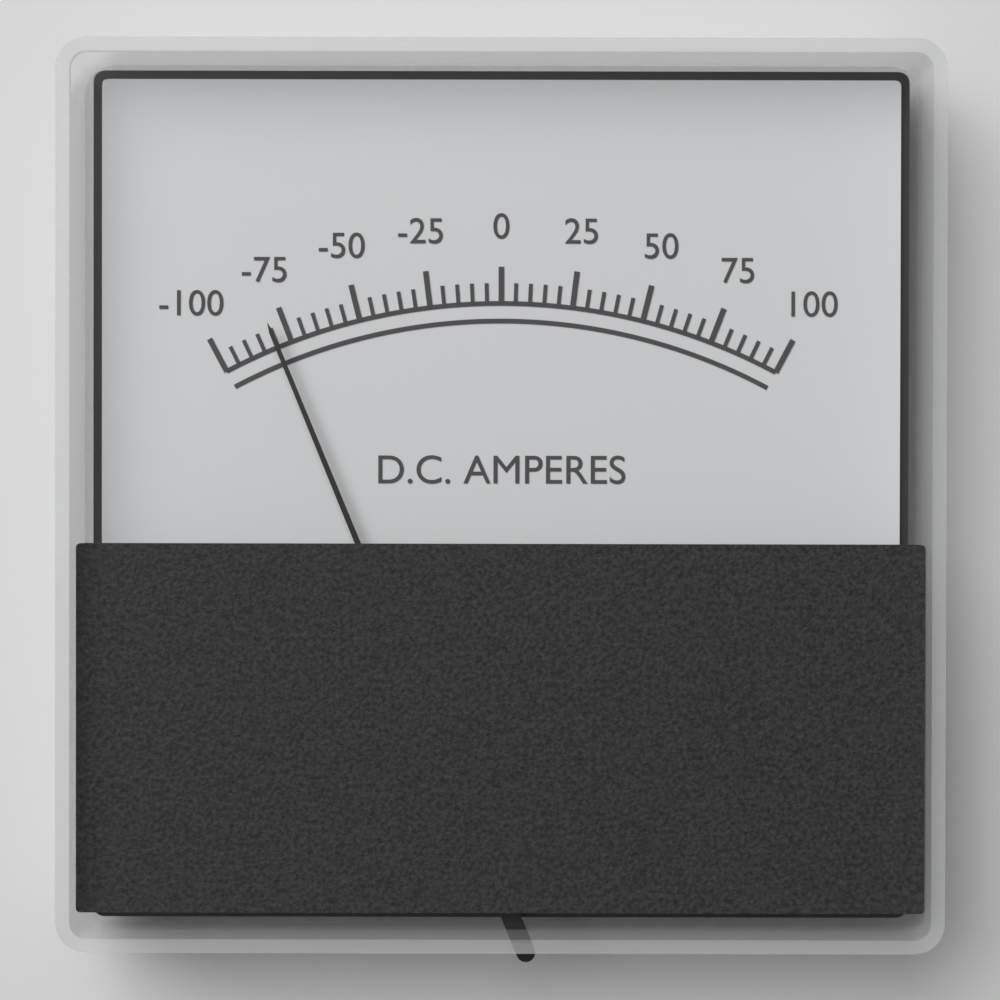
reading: -80 A
